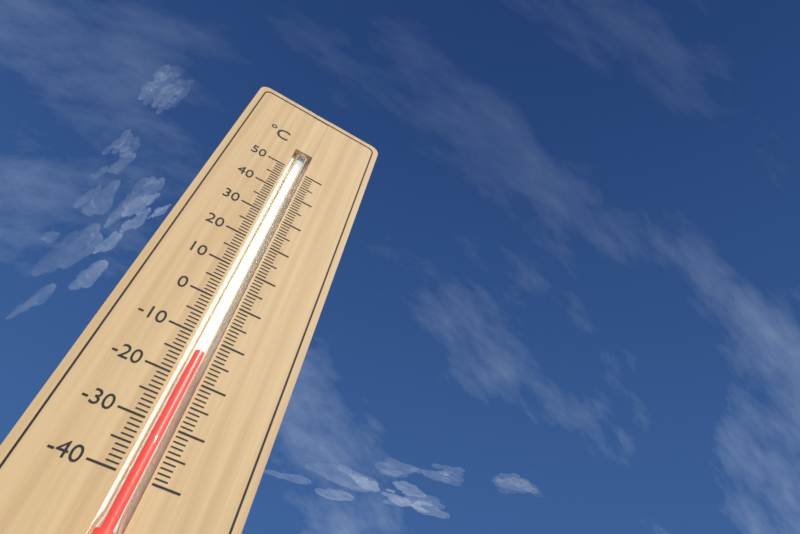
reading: -14 °C
